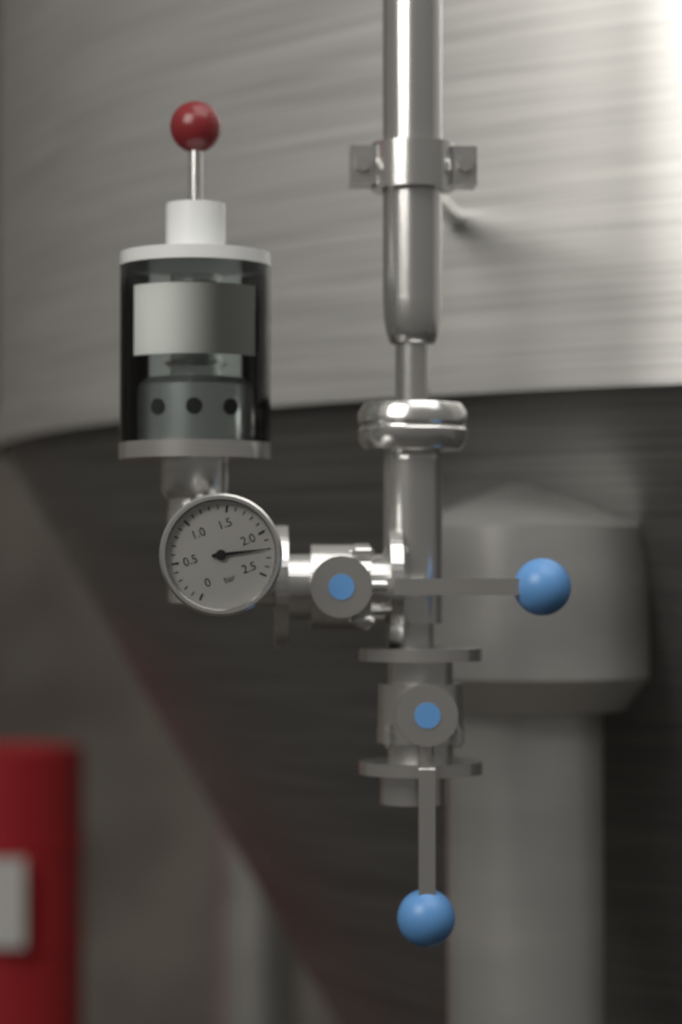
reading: 2.2 bar
